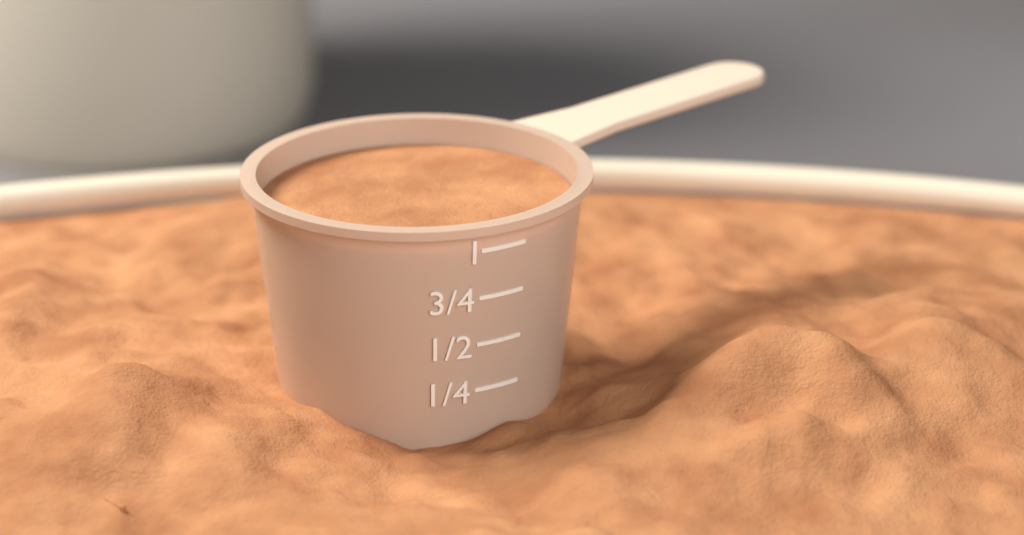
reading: 1.00 (no unit)
